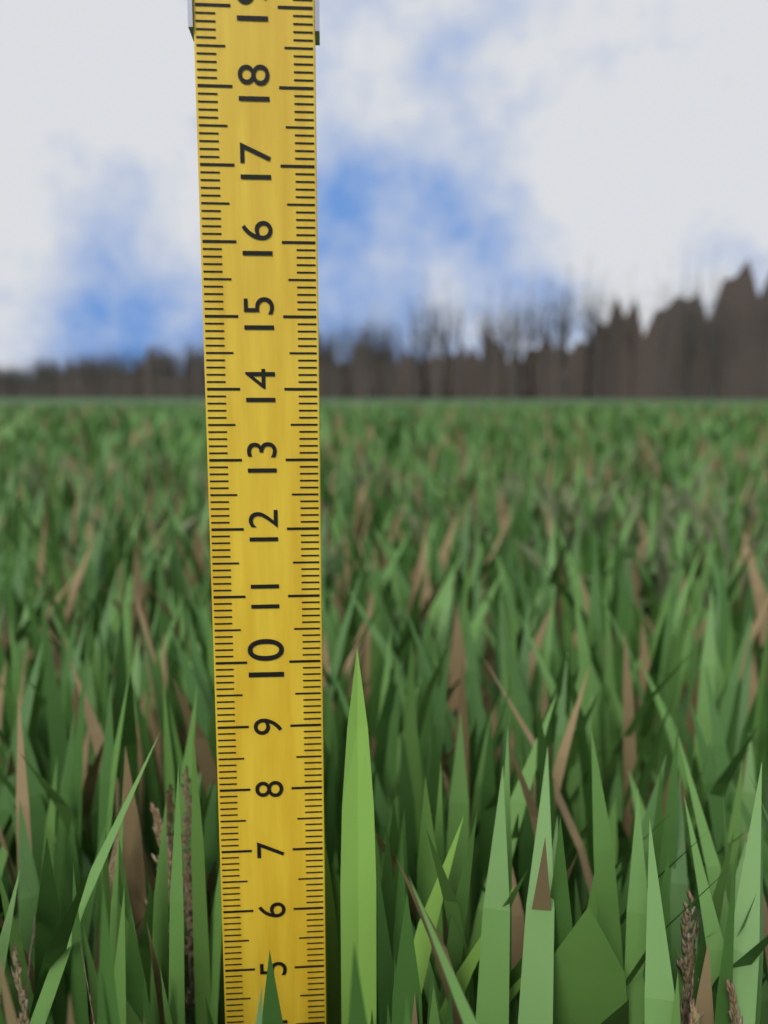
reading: 10.2 (no unit)
